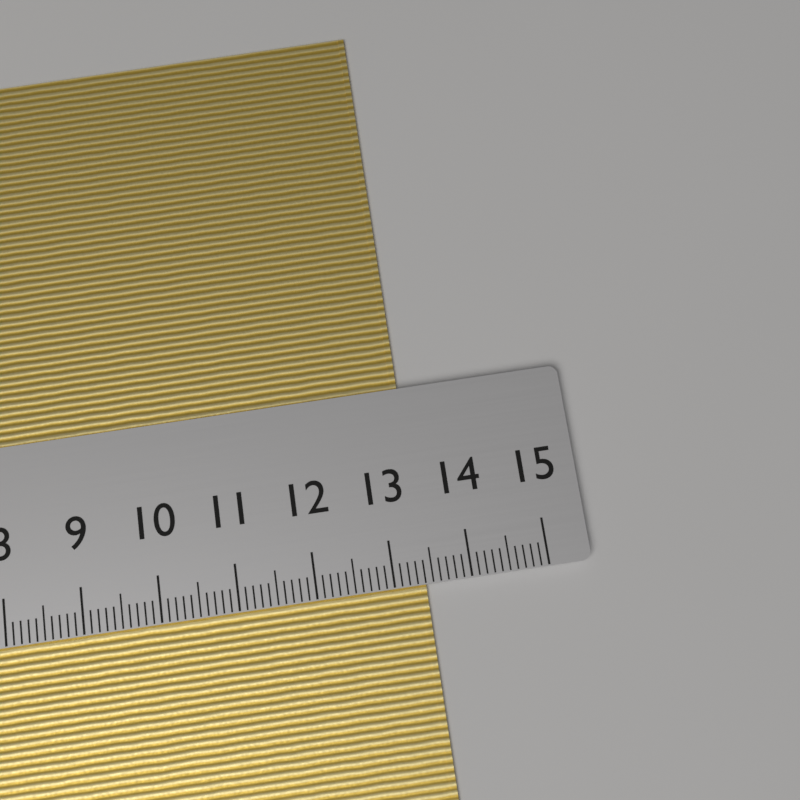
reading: 13.4 cm
